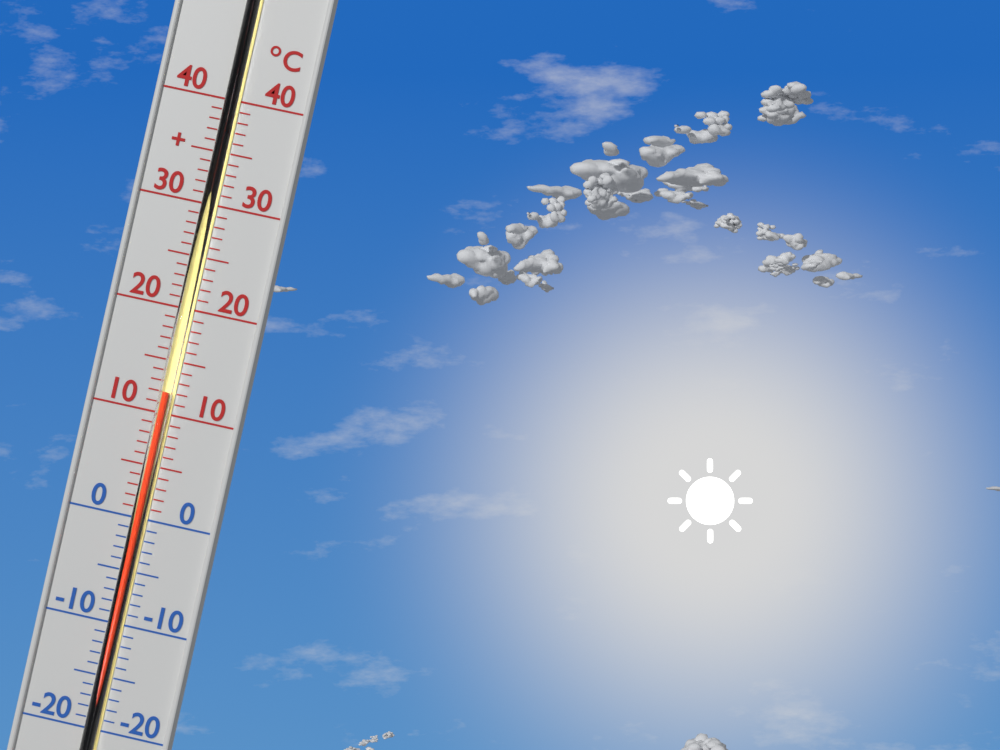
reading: 12 °C
